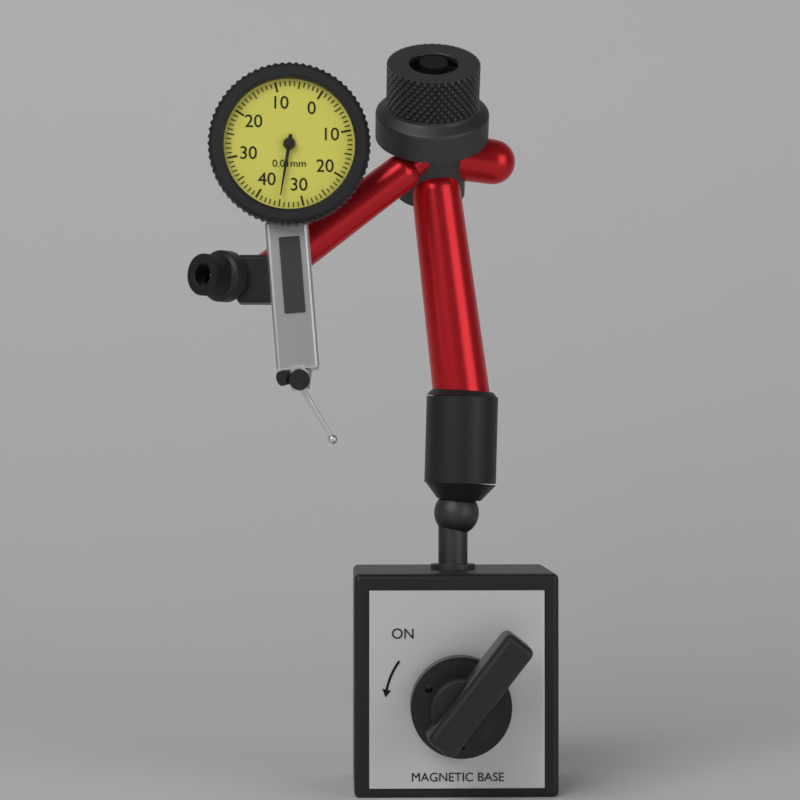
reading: 0.35 mm
